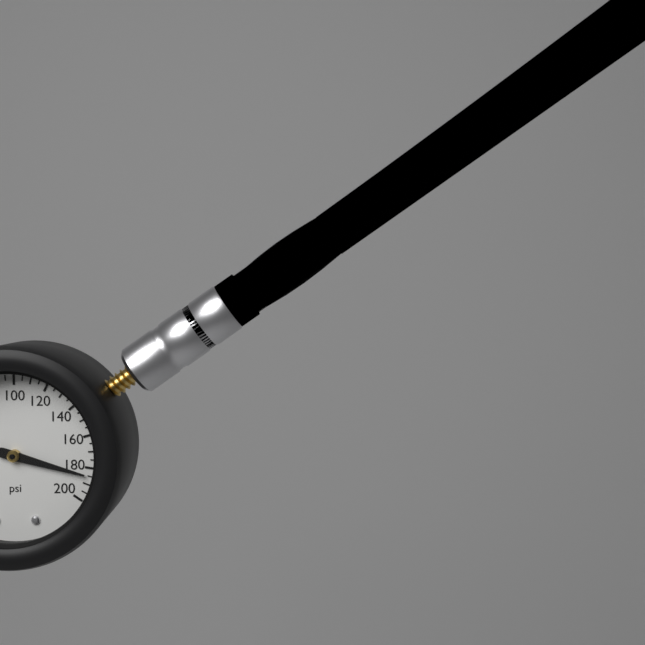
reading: 185 psi
